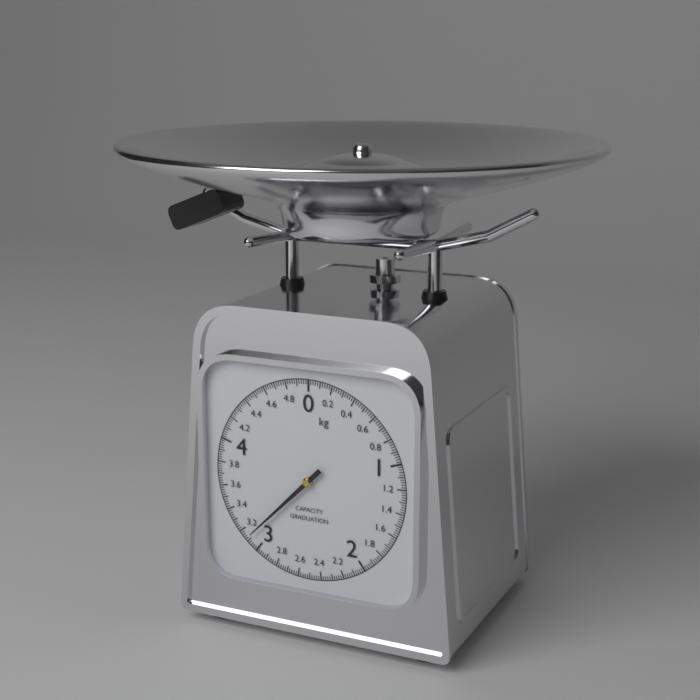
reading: 3.12 kg
